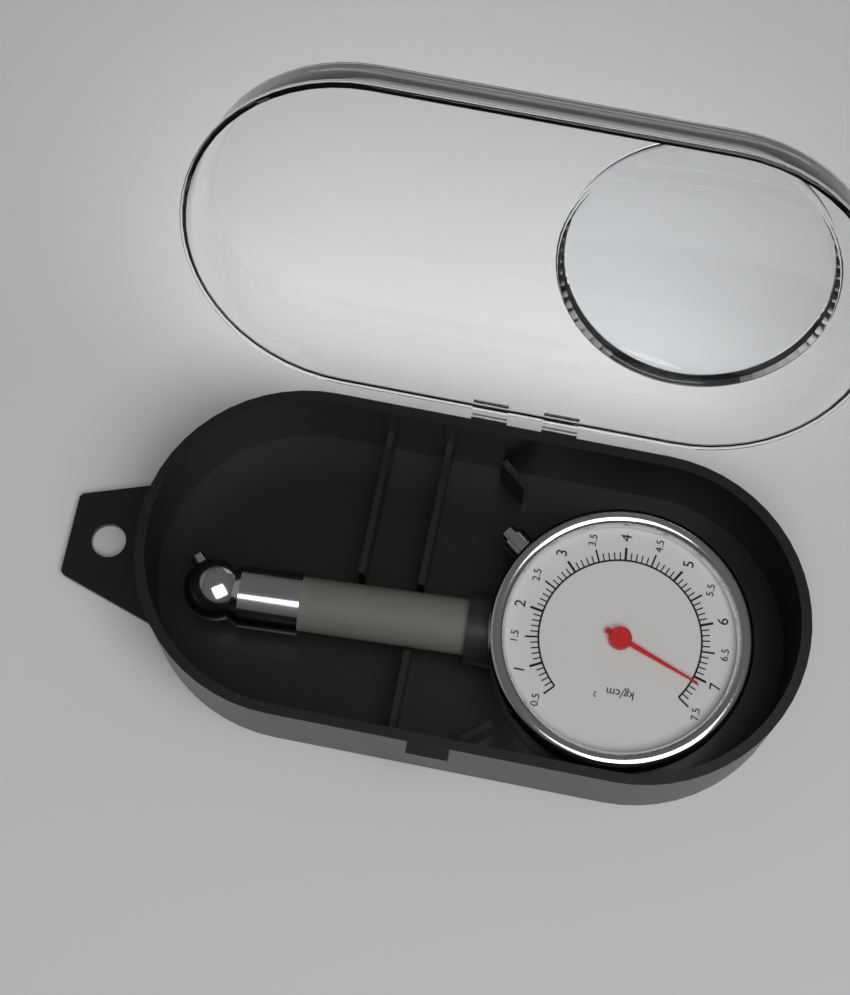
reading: 7.1 kg/cm²
